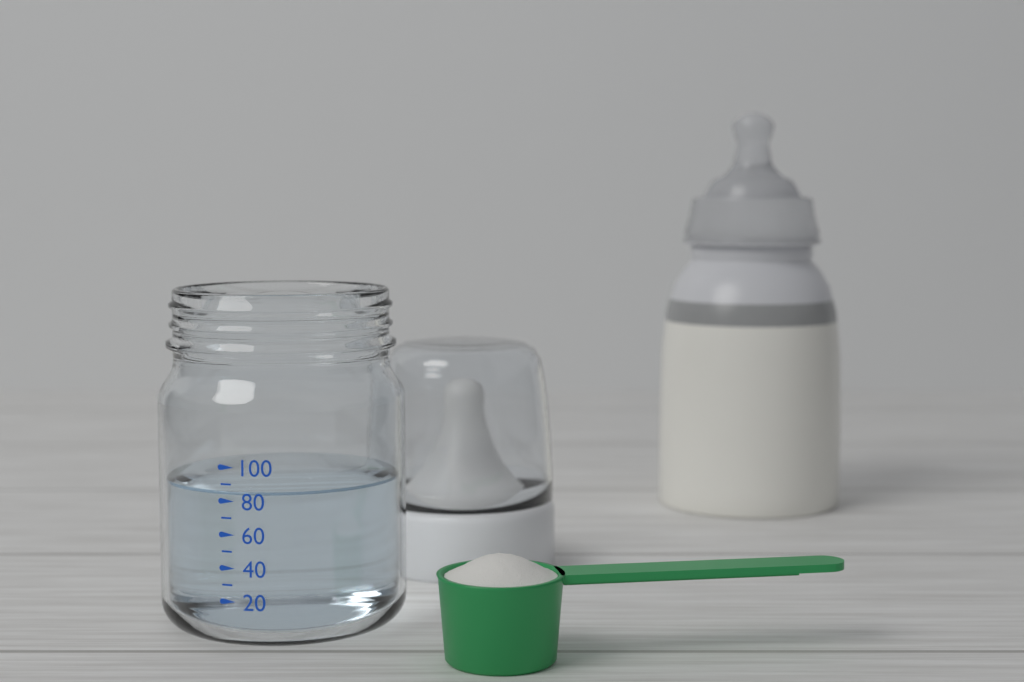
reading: 85 (no unit)
